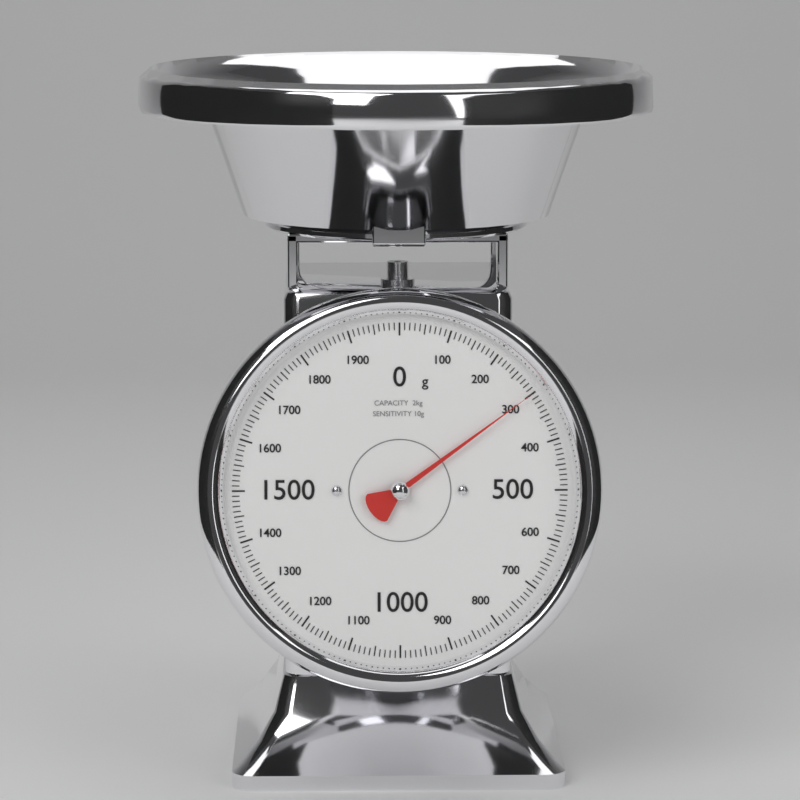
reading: 300 g
